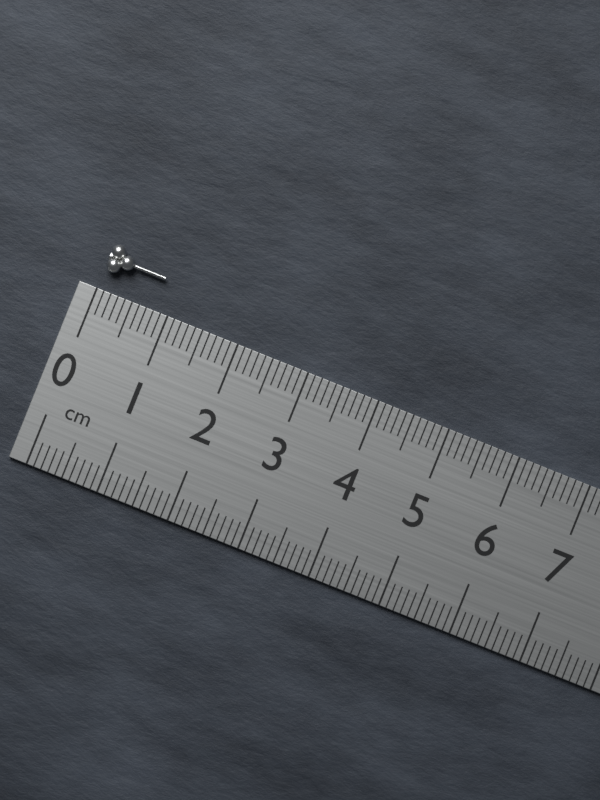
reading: 0.8 cm
